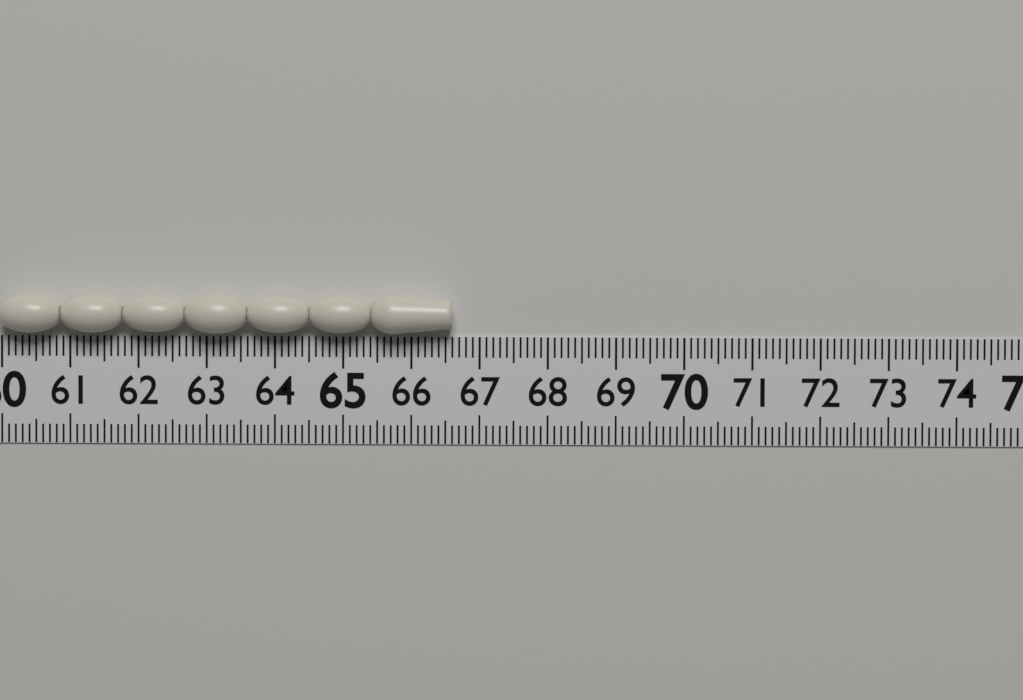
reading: 66.6 (no unit)
